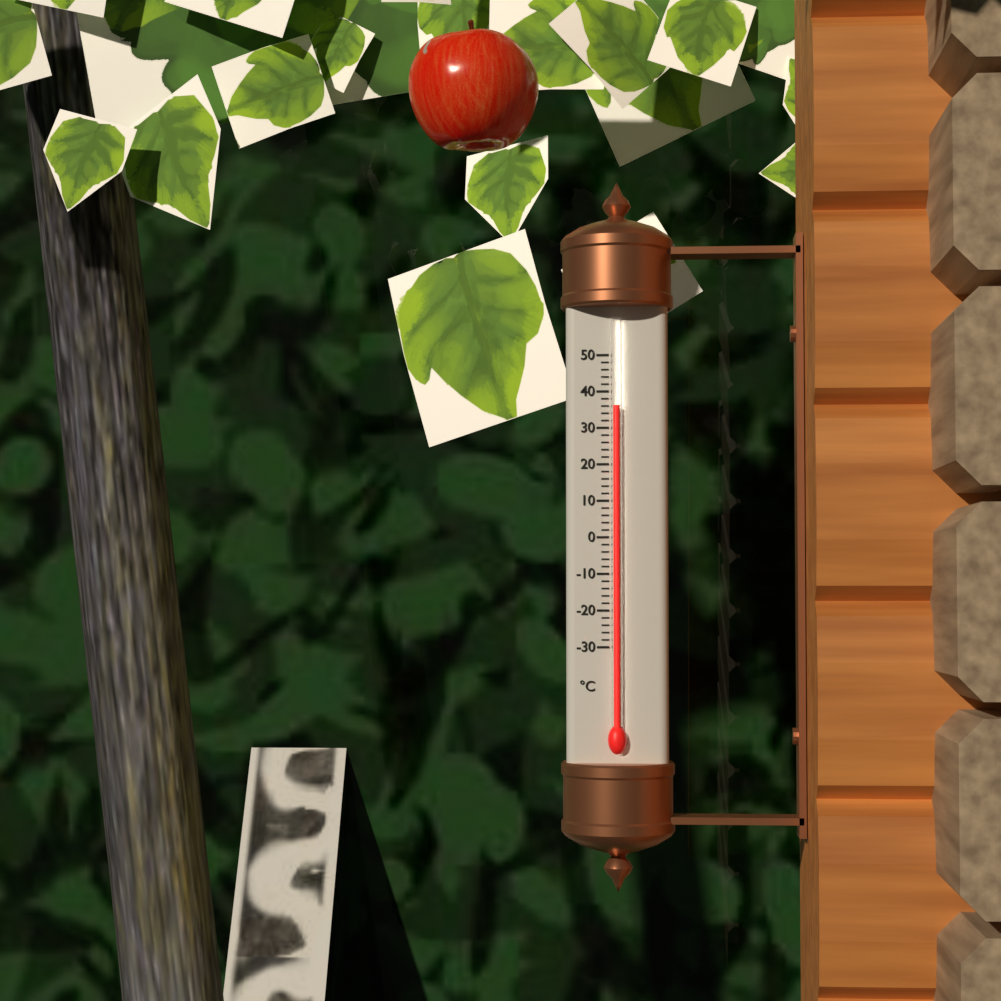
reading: 36 °C
